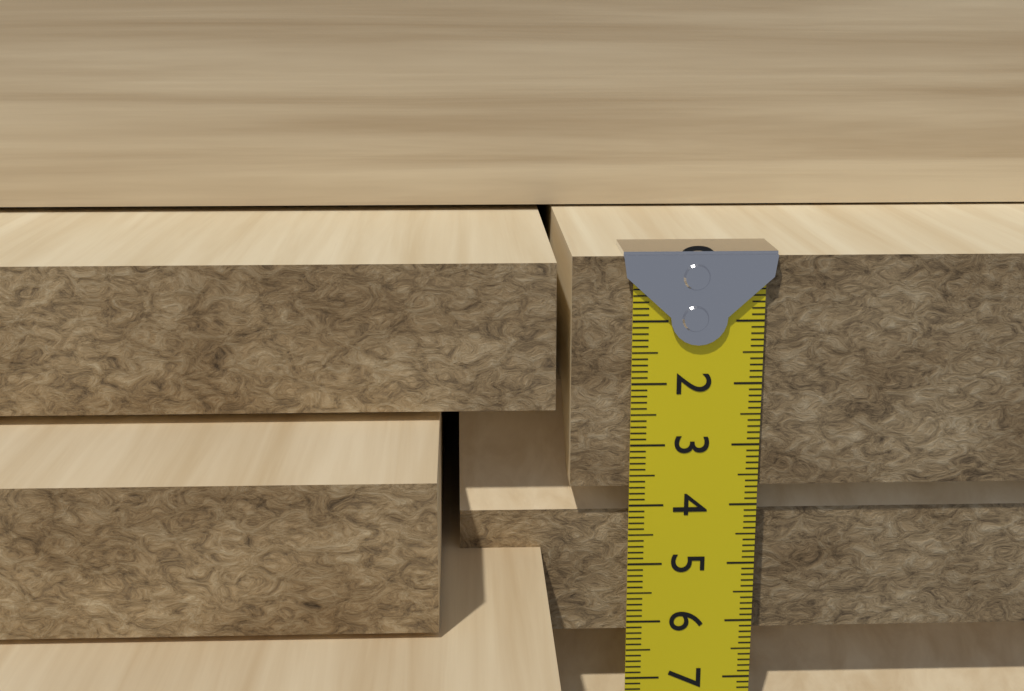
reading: 3.7 cm
